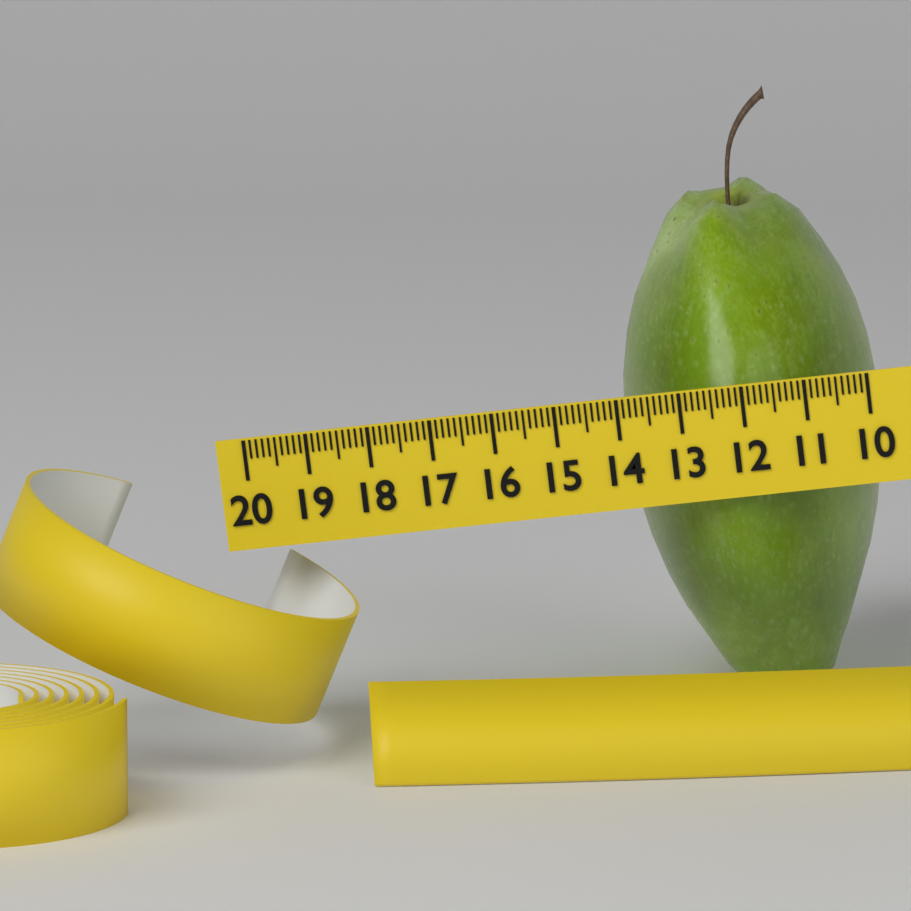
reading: 14.2 (no unit)
